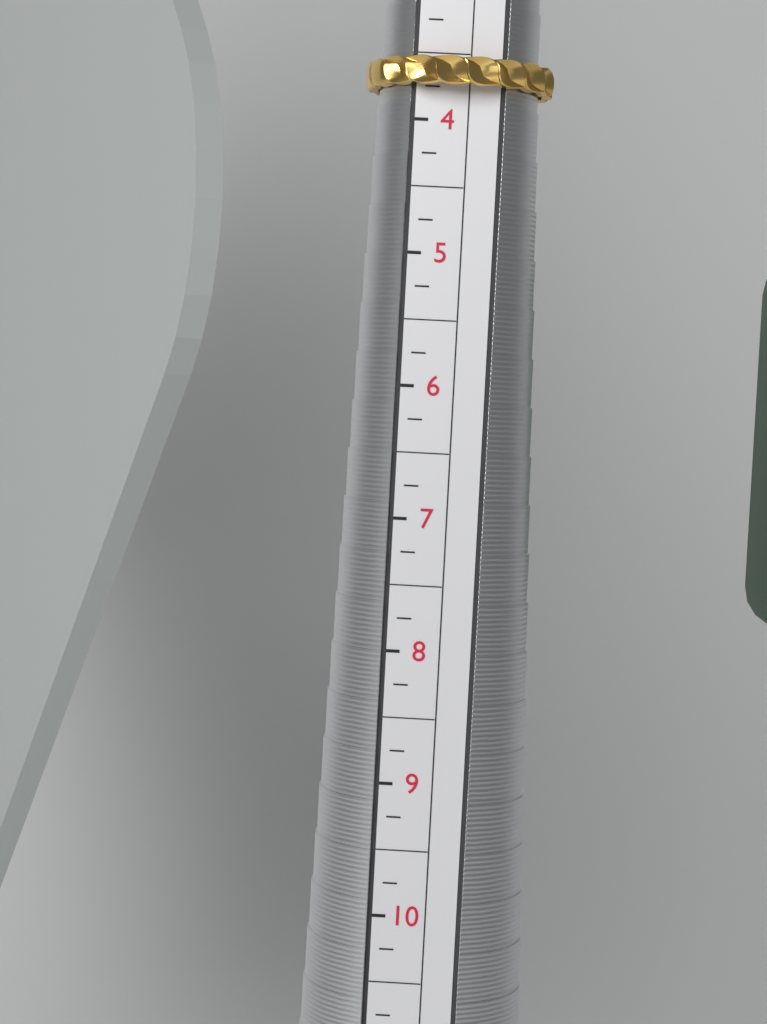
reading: 3.75 (no unit)
